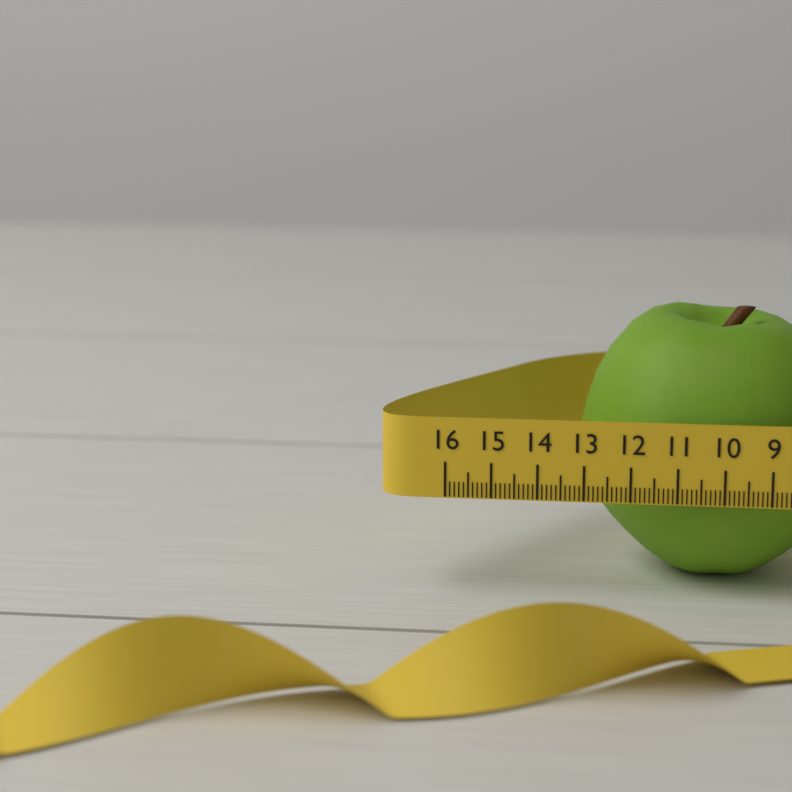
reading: 13.2 (no unit)
